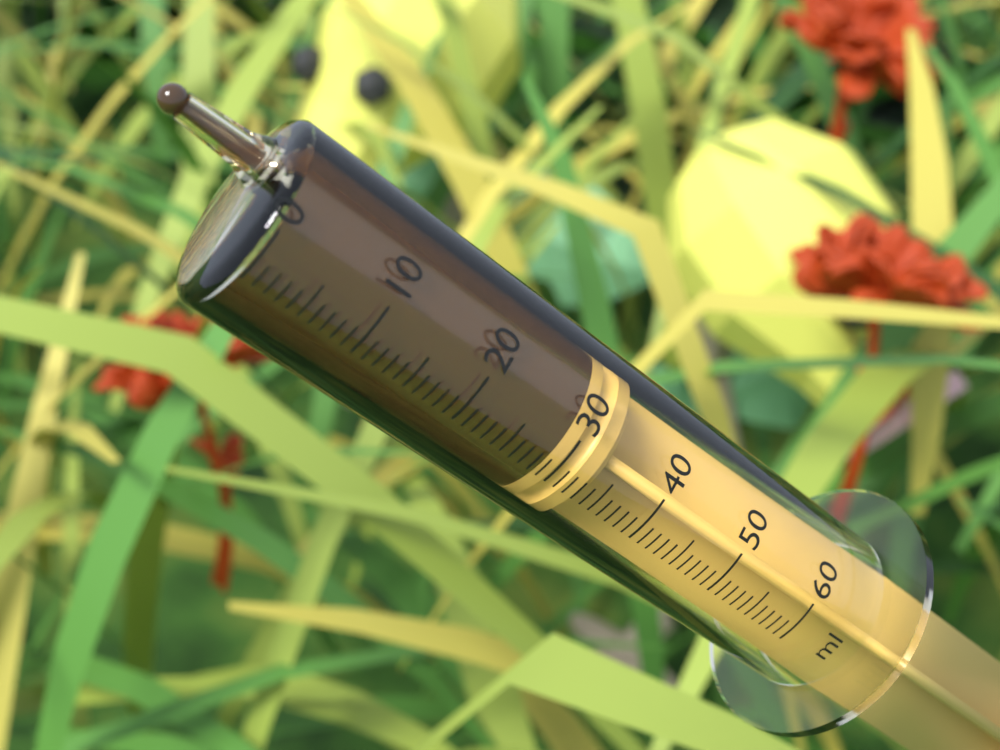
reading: 29 ml
